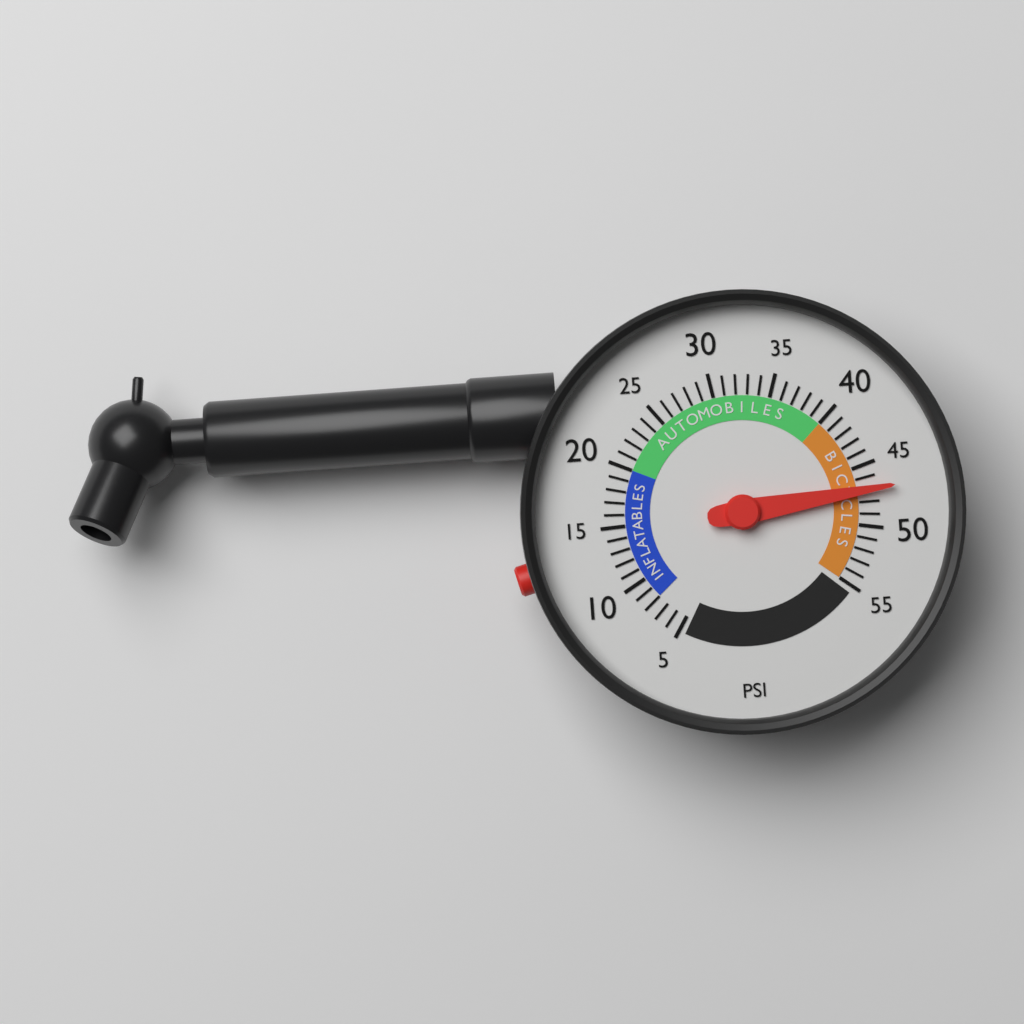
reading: 47 psi
